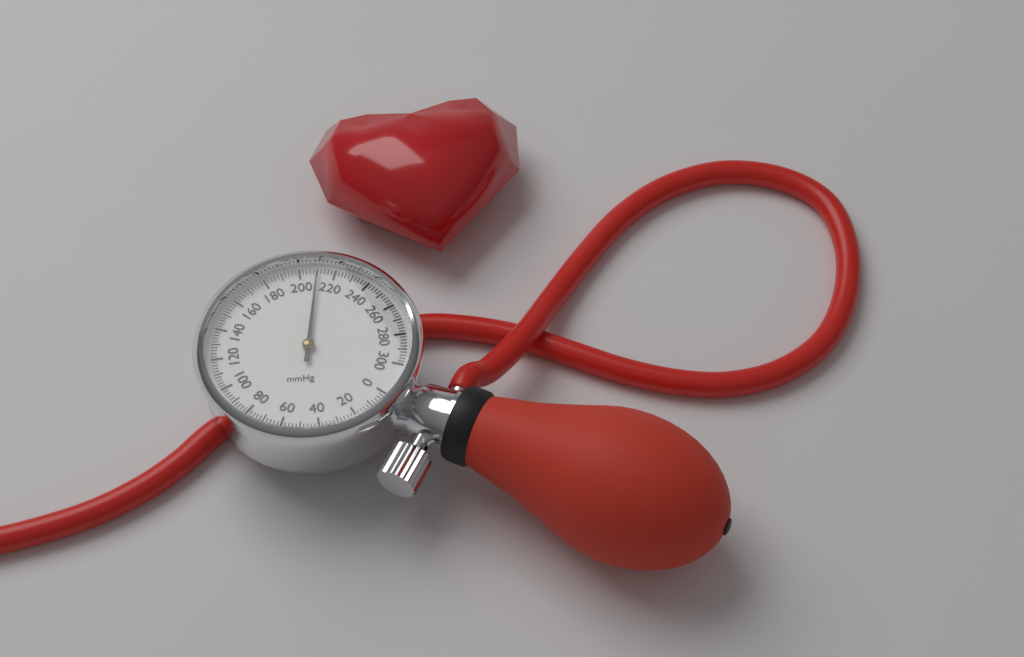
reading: 210 mmHg
